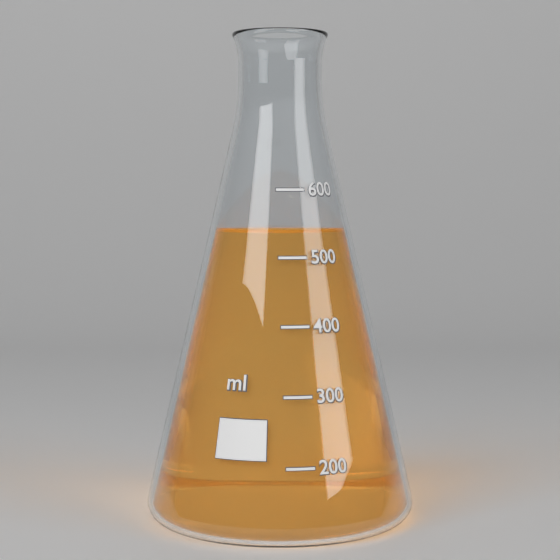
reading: 540 ml
